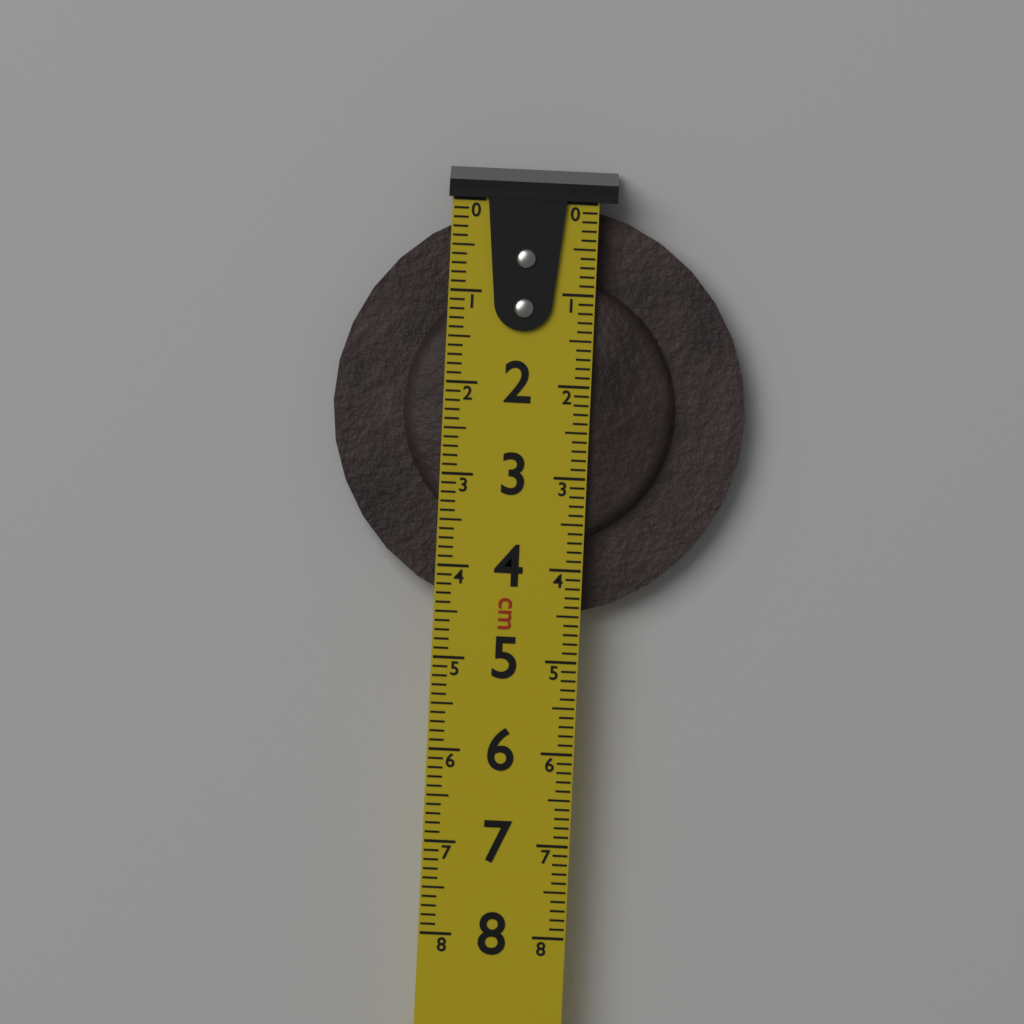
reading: 4.5 cm
